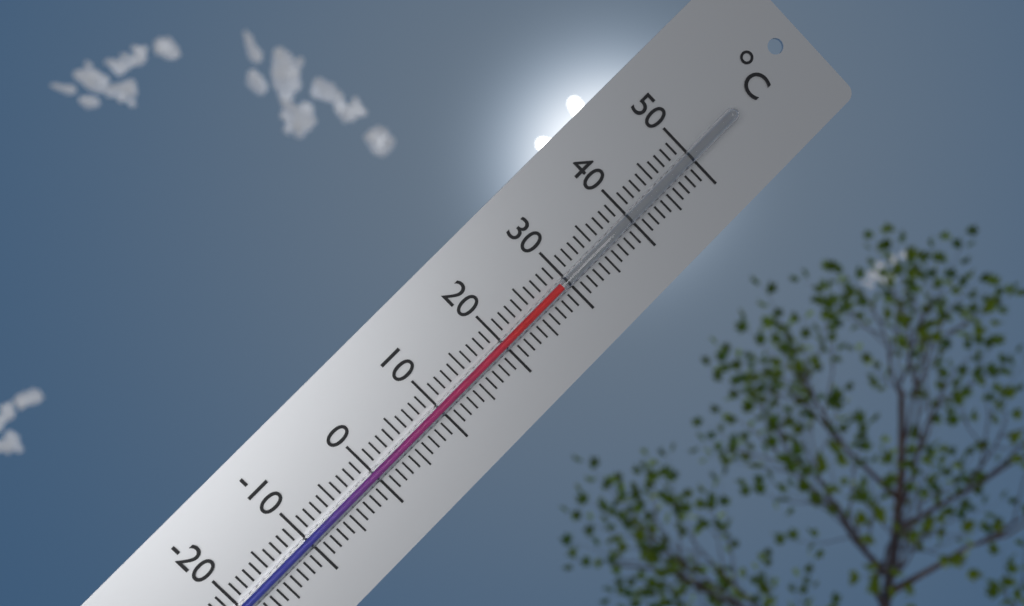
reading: 29 °C
